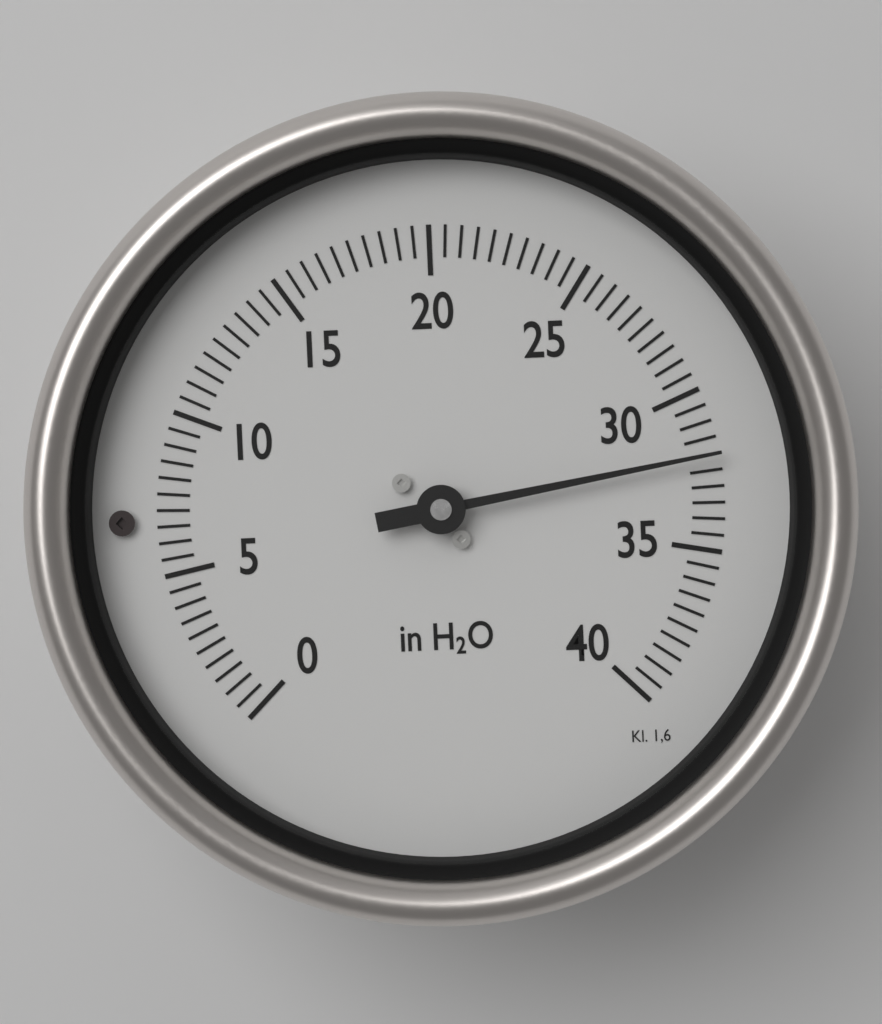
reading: 32.0 in H2O
